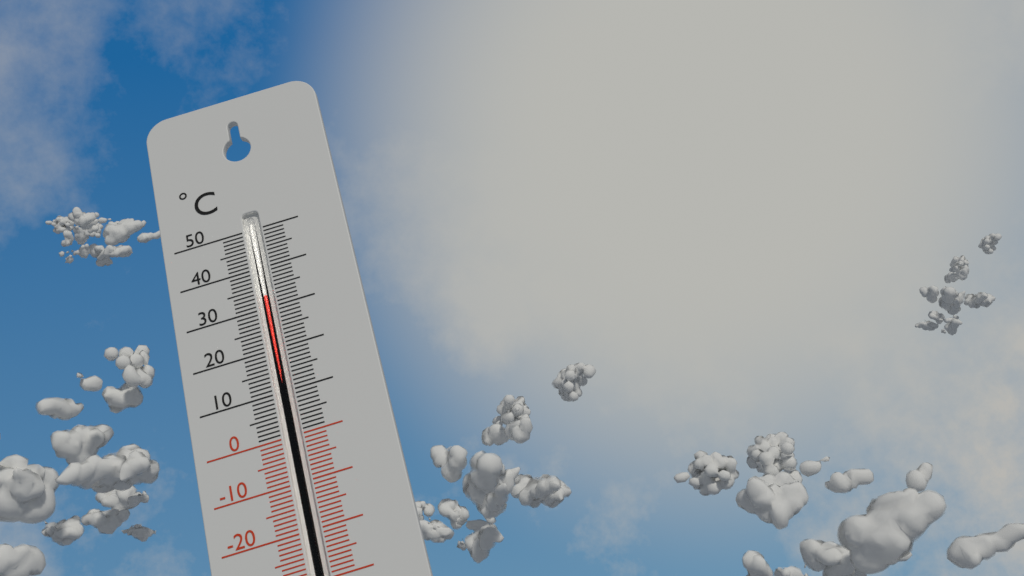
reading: 33 °C
